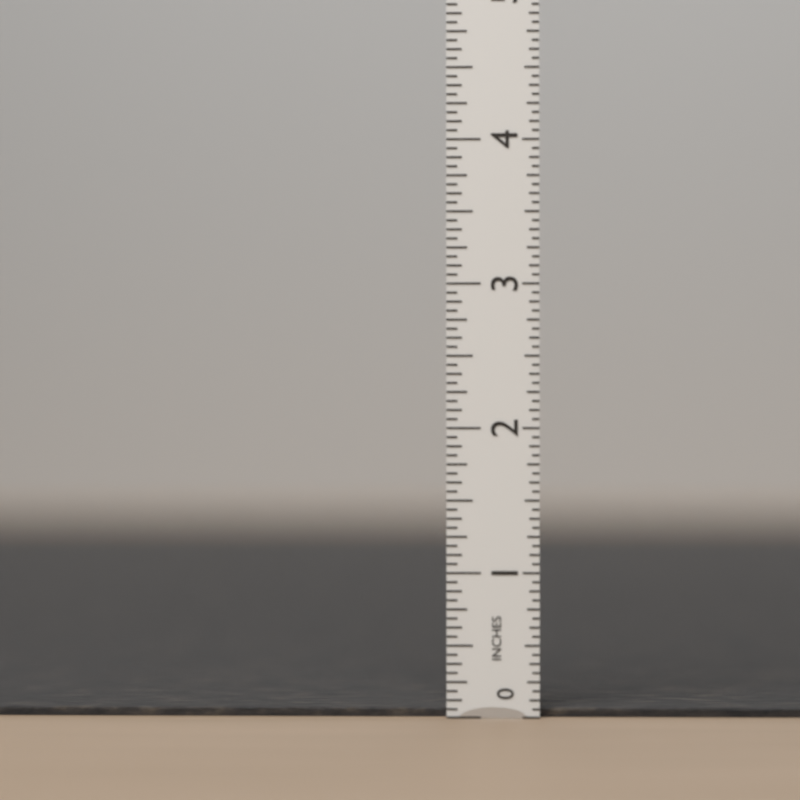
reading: 0.0625 in
